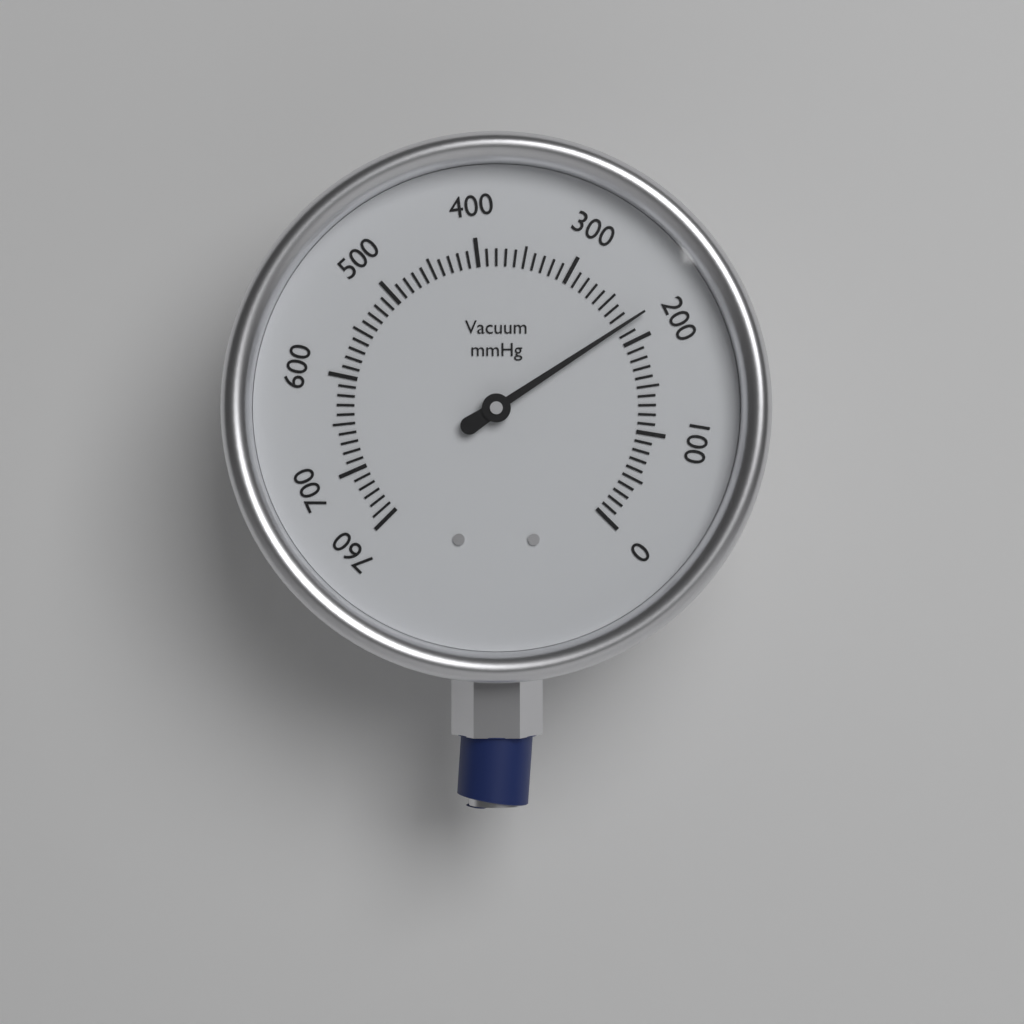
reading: 220 mmHg
